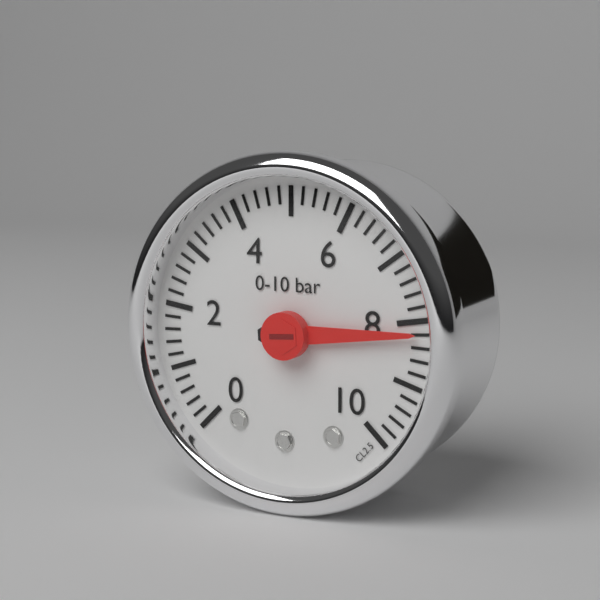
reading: 8.2 bar
